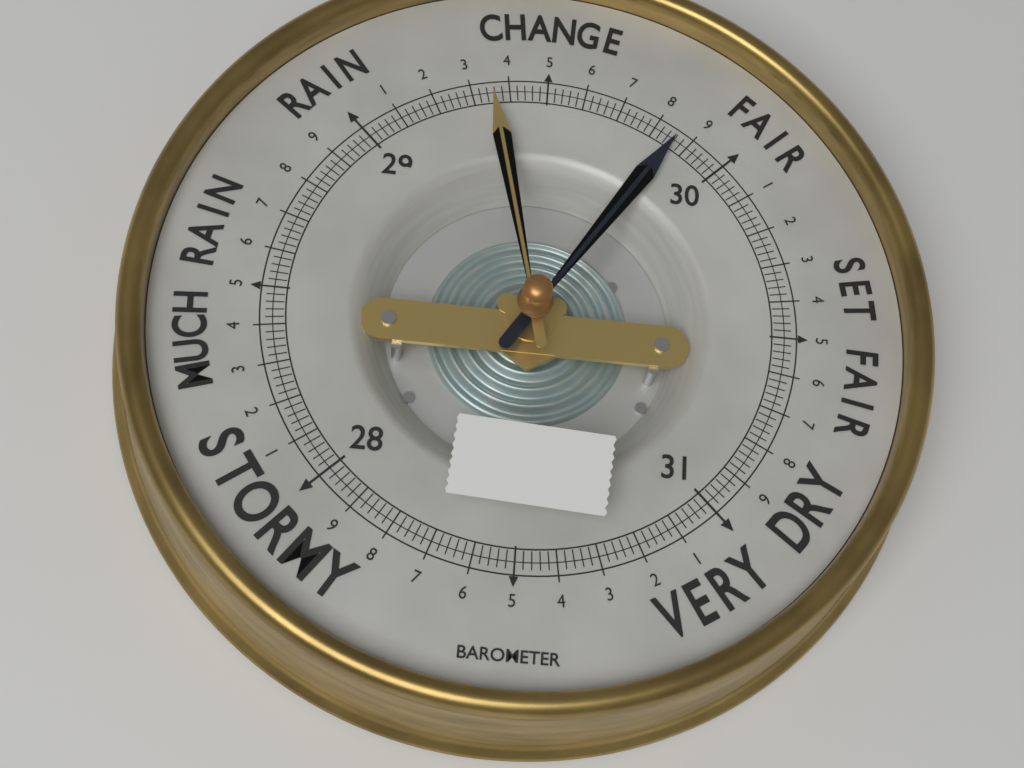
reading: 29.86 (no unit)
